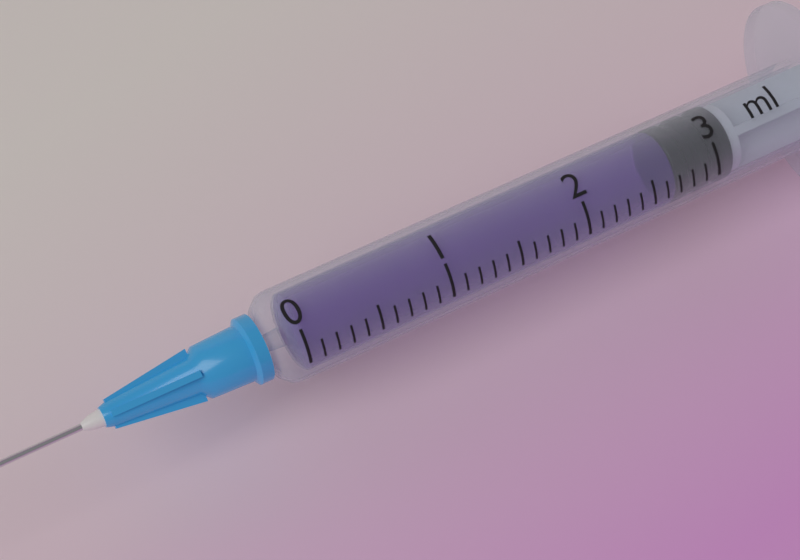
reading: 2.7 ml
